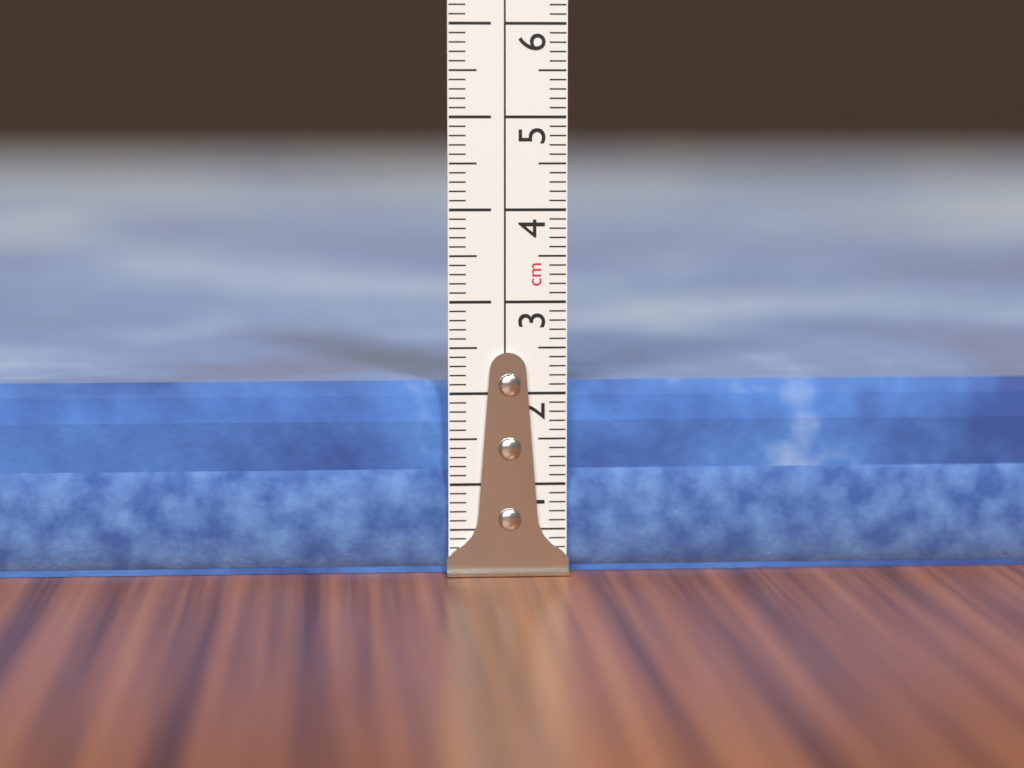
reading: 2.1 cm
